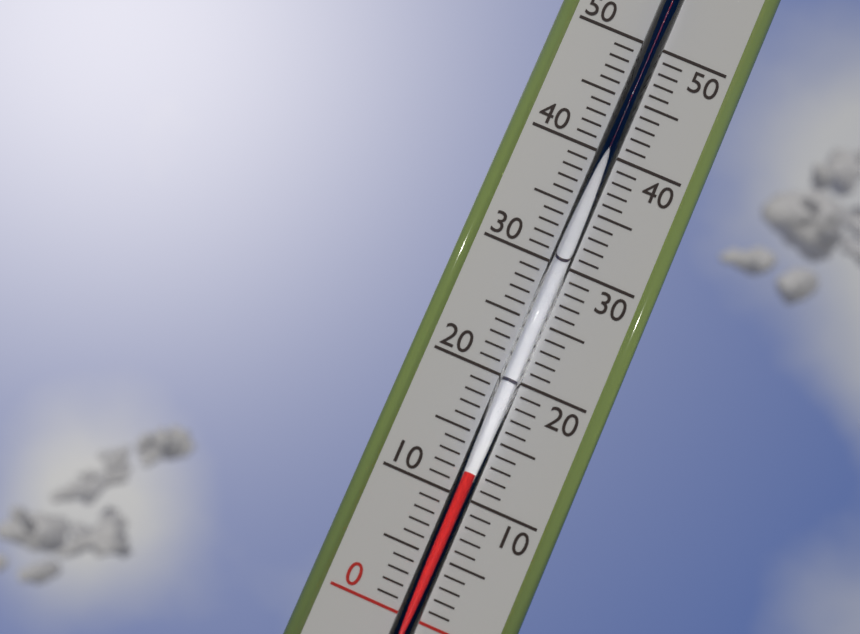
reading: 12 (no unit)
